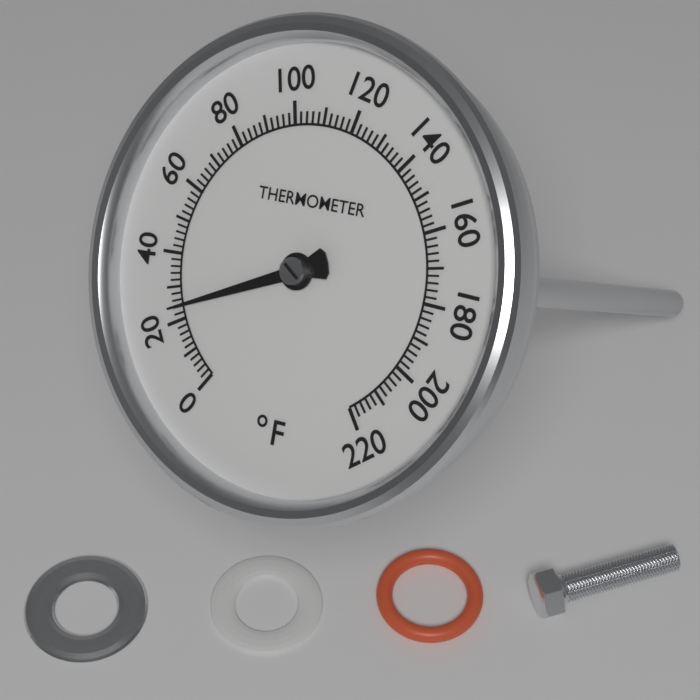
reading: 24 °F
